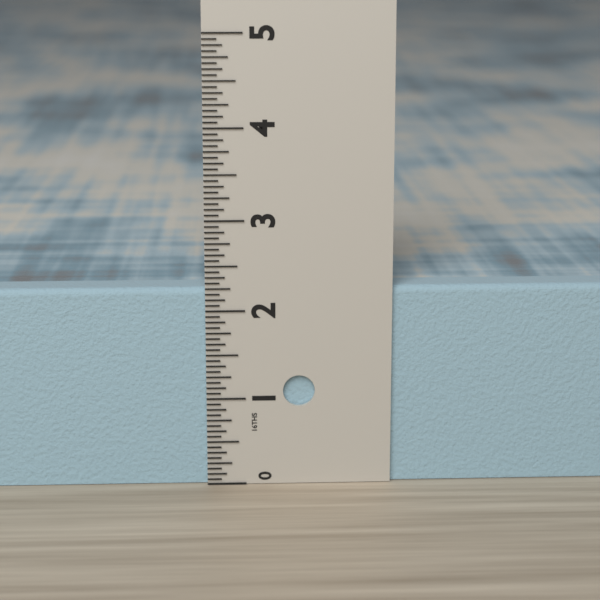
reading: 2.2500 in
